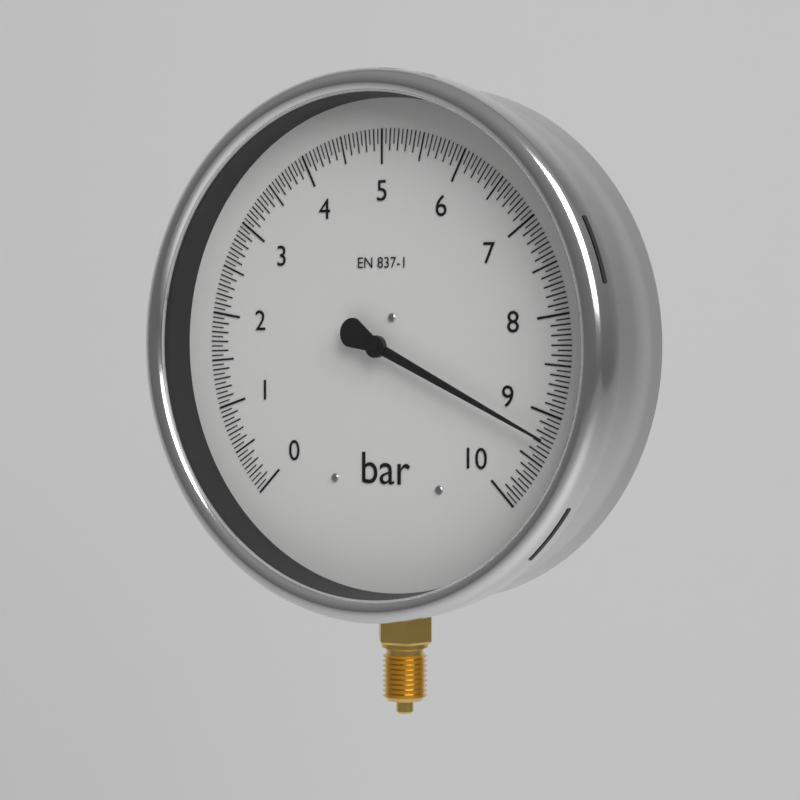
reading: 9.25 bar
